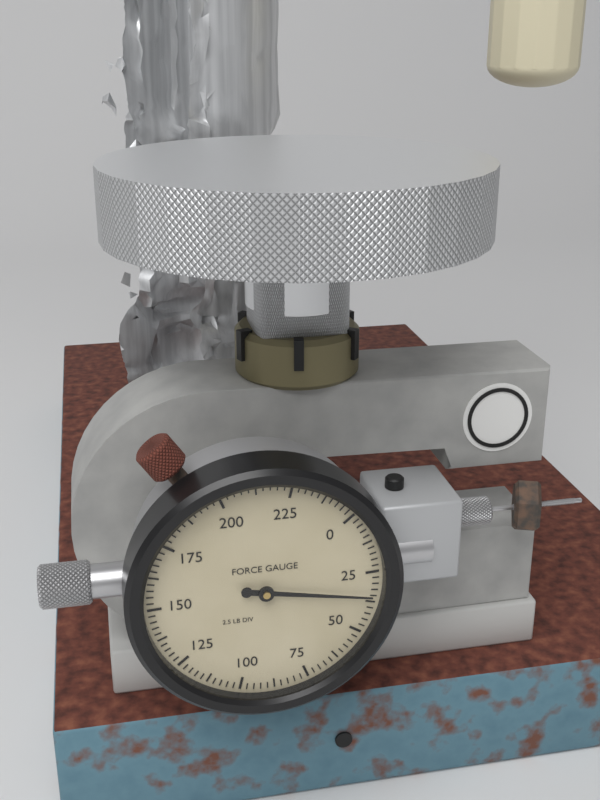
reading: 35.0 lb
